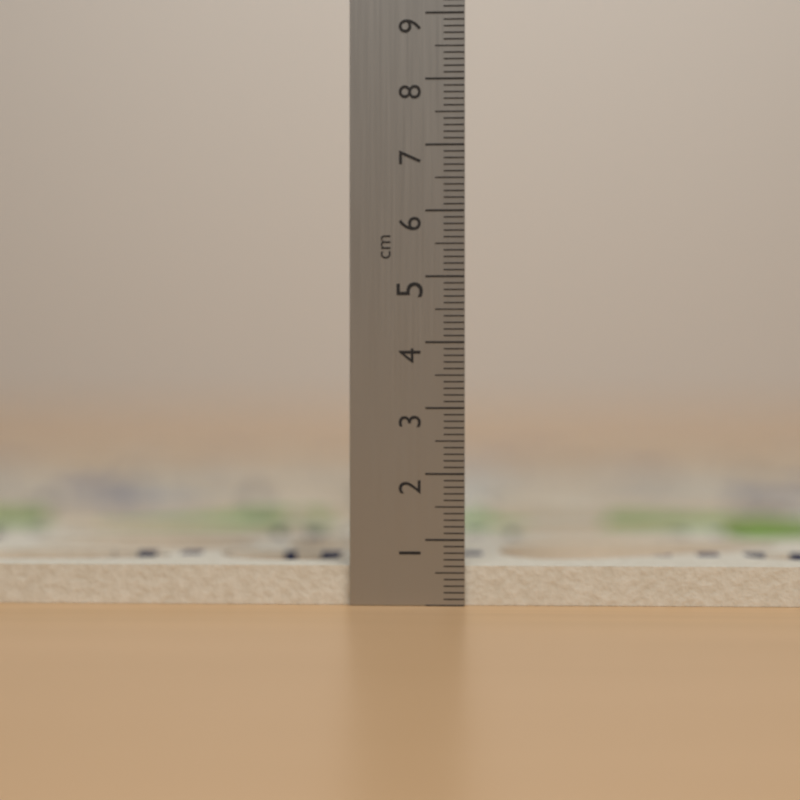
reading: 0.6 cm
